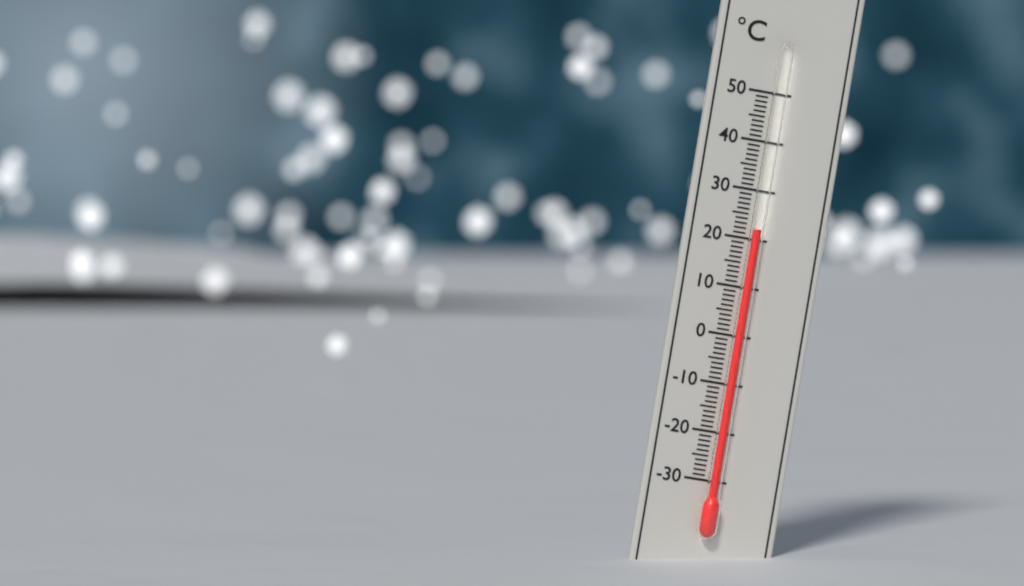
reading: 22 °C
